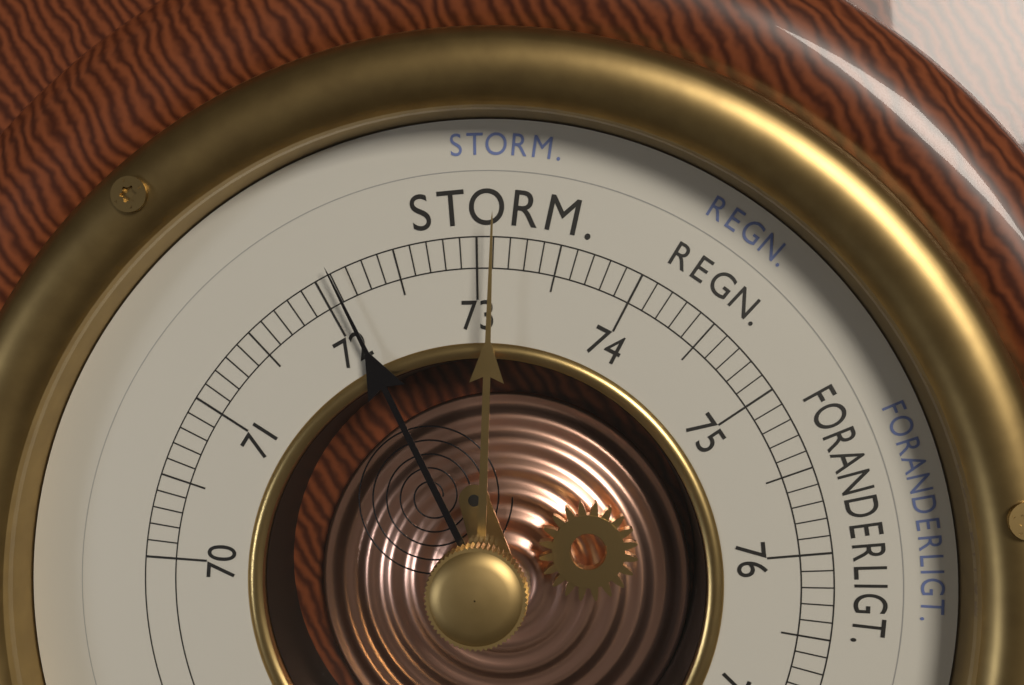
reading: 72.1 cm
